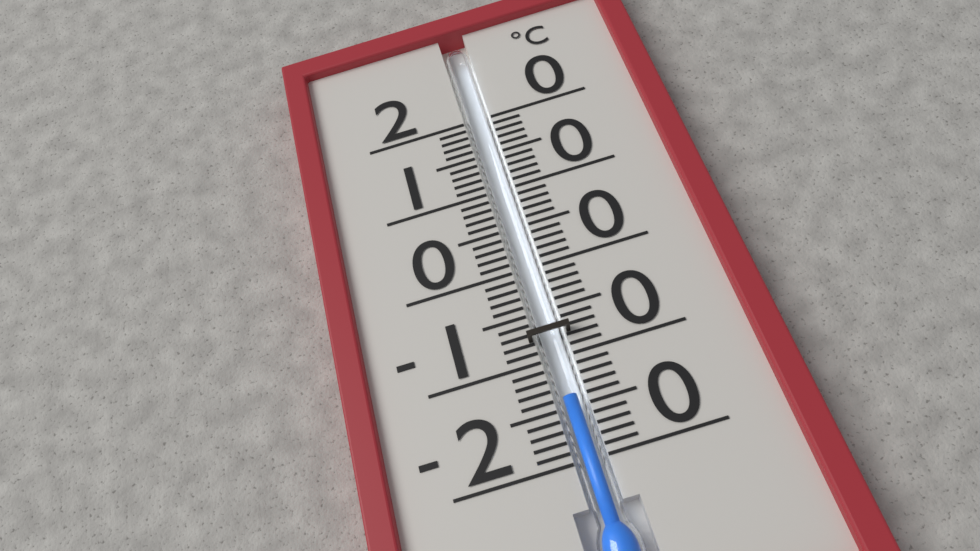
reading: -14 °C
